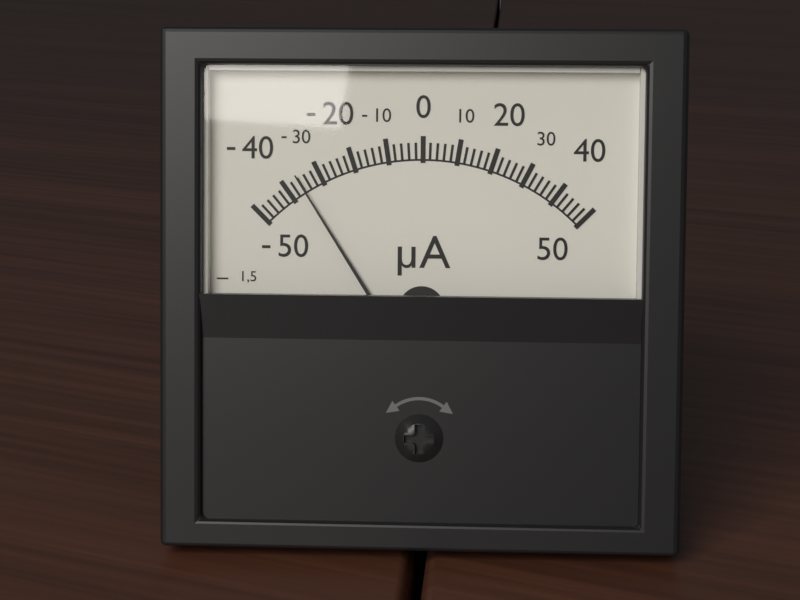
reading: -36 µA
